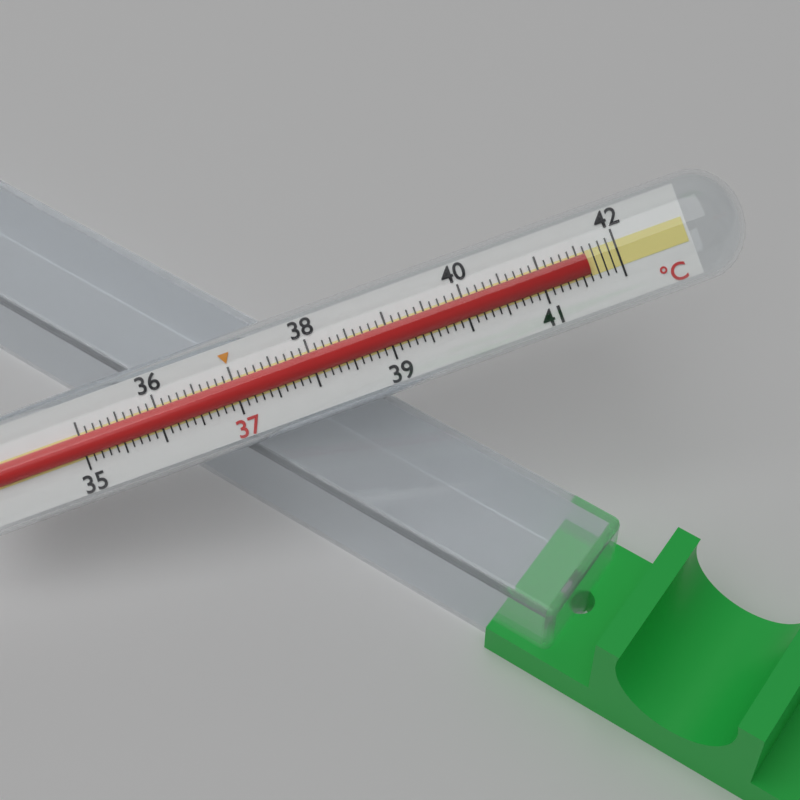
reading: 41.6 °C
